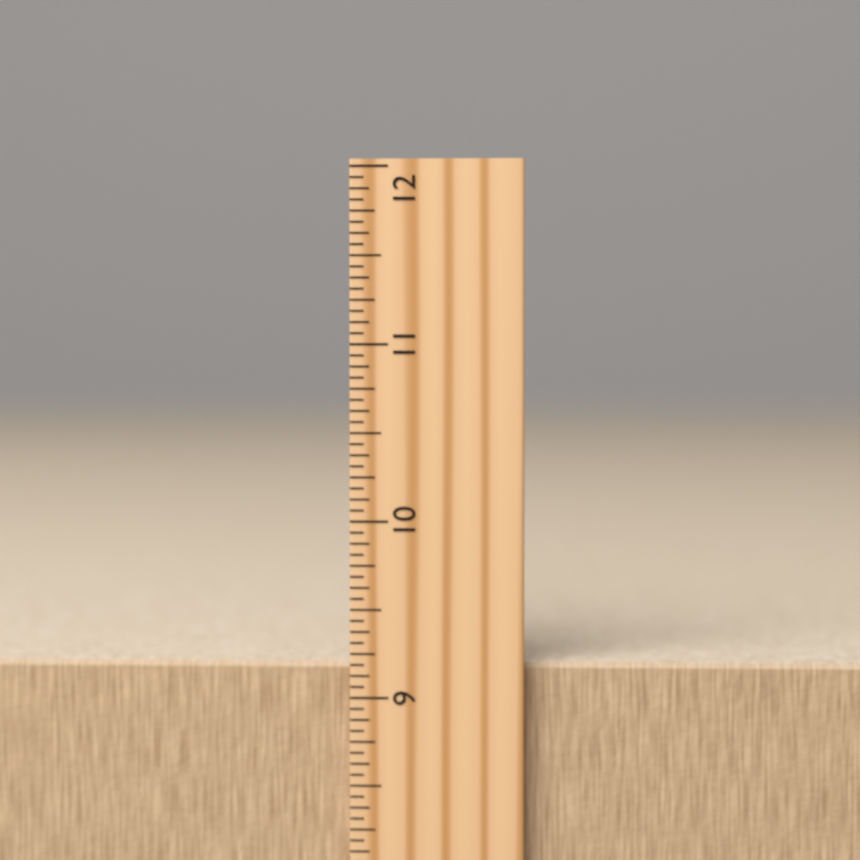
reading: 9.1875 inch
